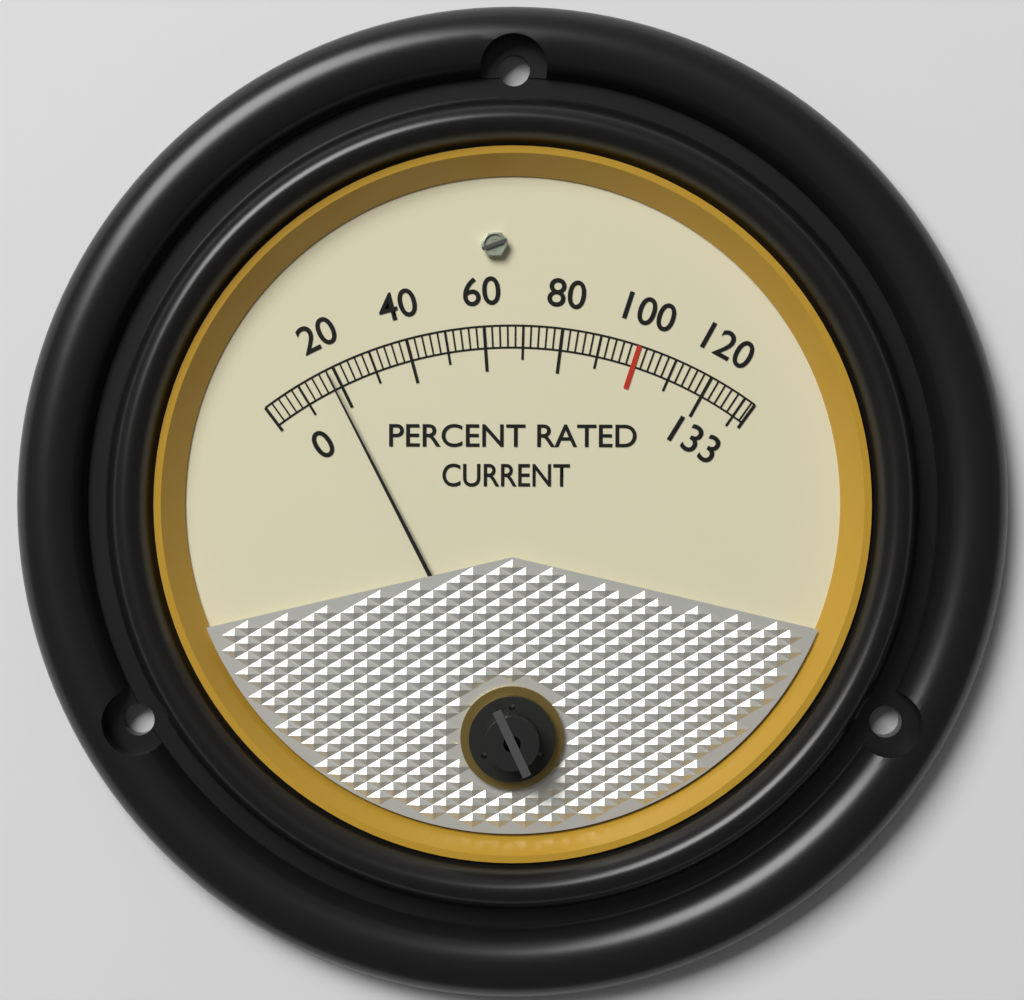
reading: 18 %
